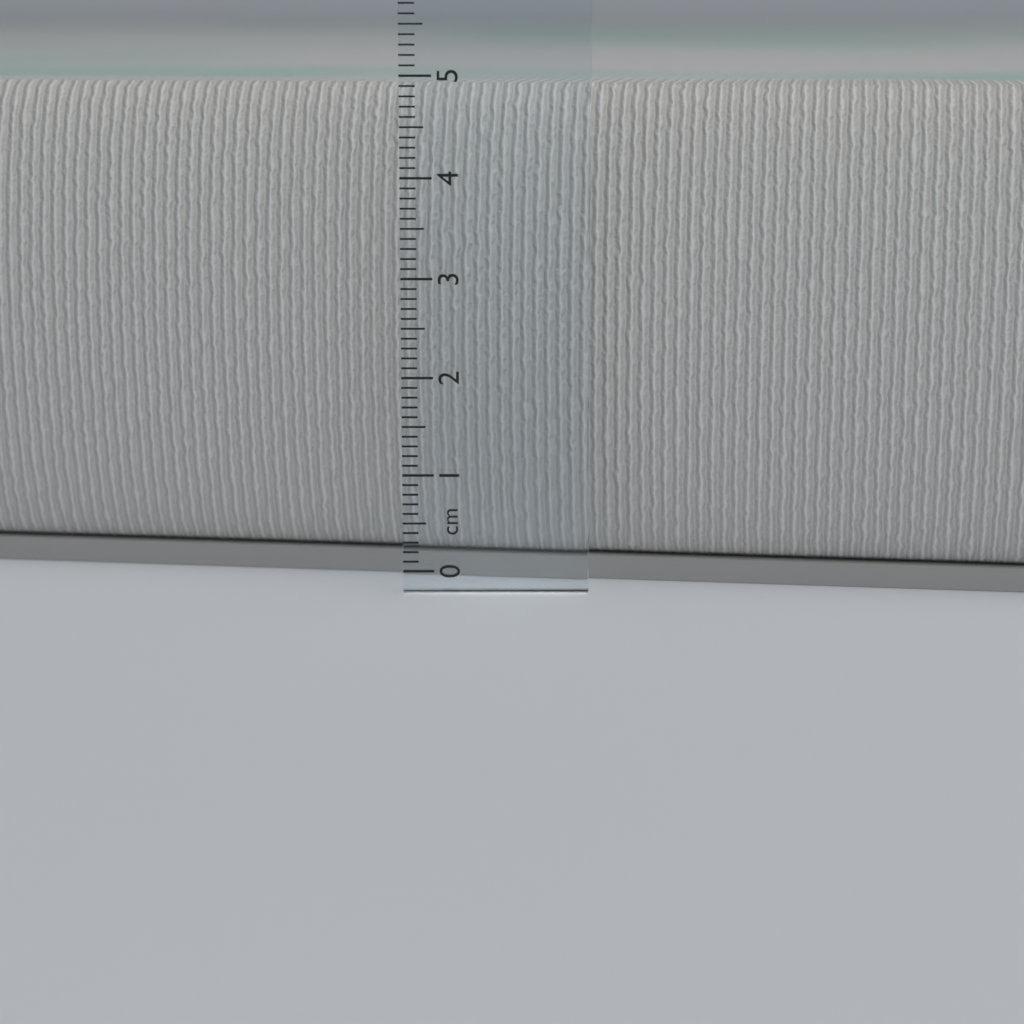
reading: 4.9 cm
